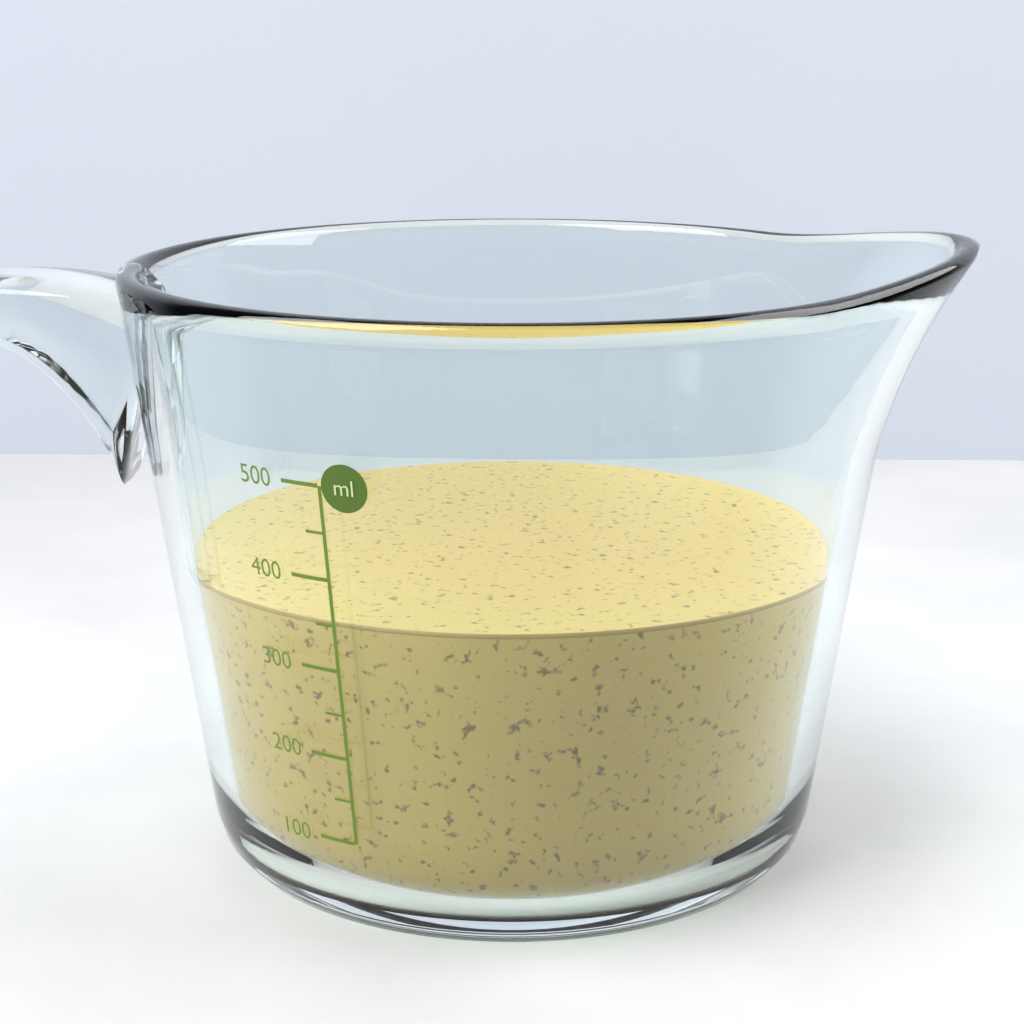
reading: 350 ml
